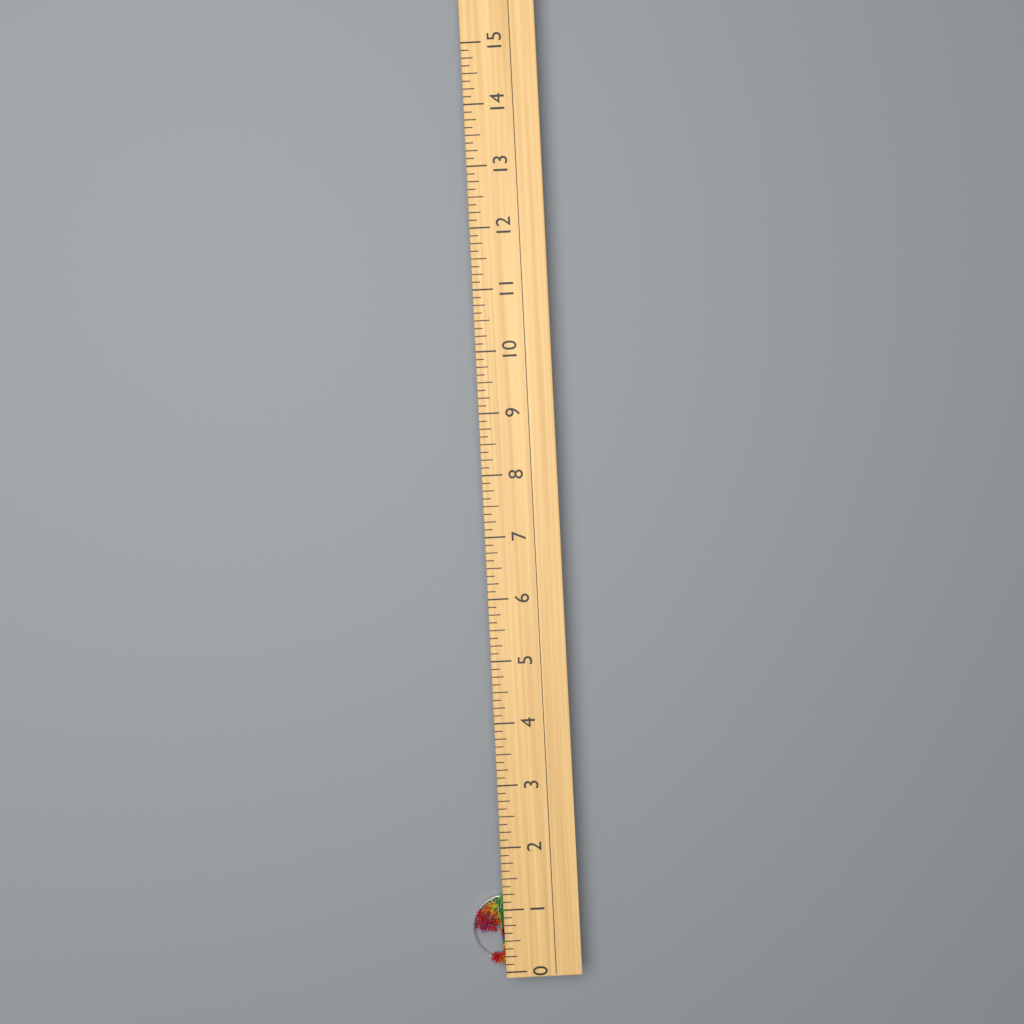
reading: 1.125 (no unit)
